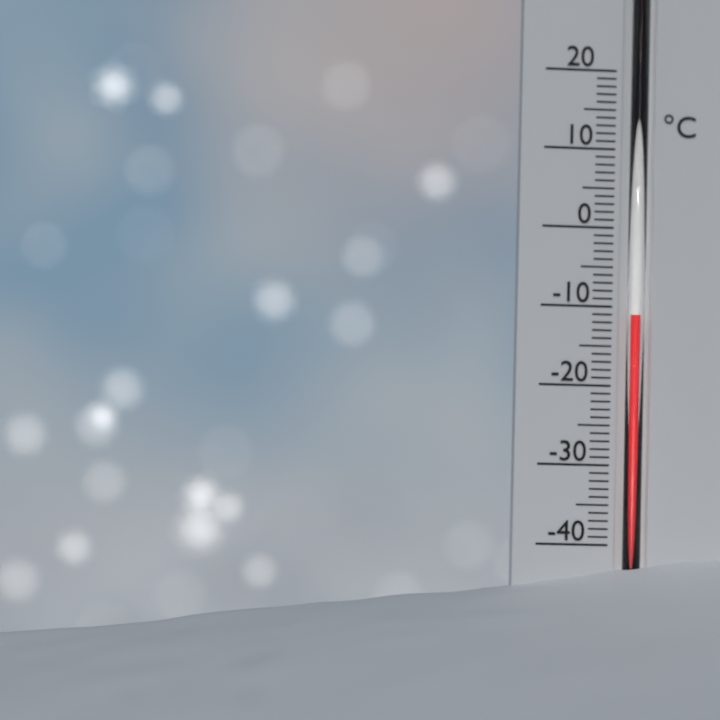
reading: -11 °C
